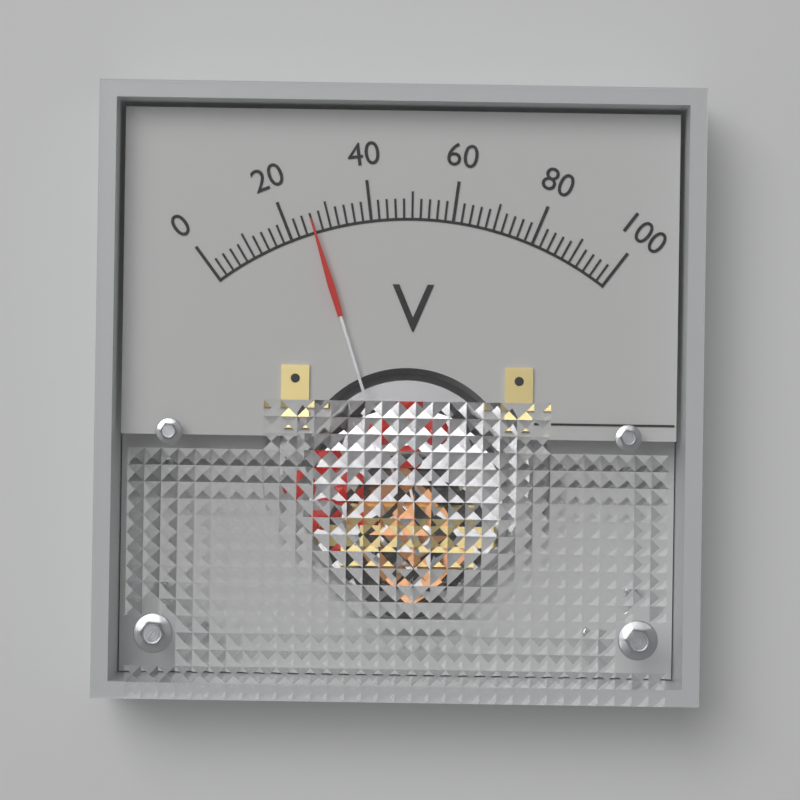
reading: 26 V
